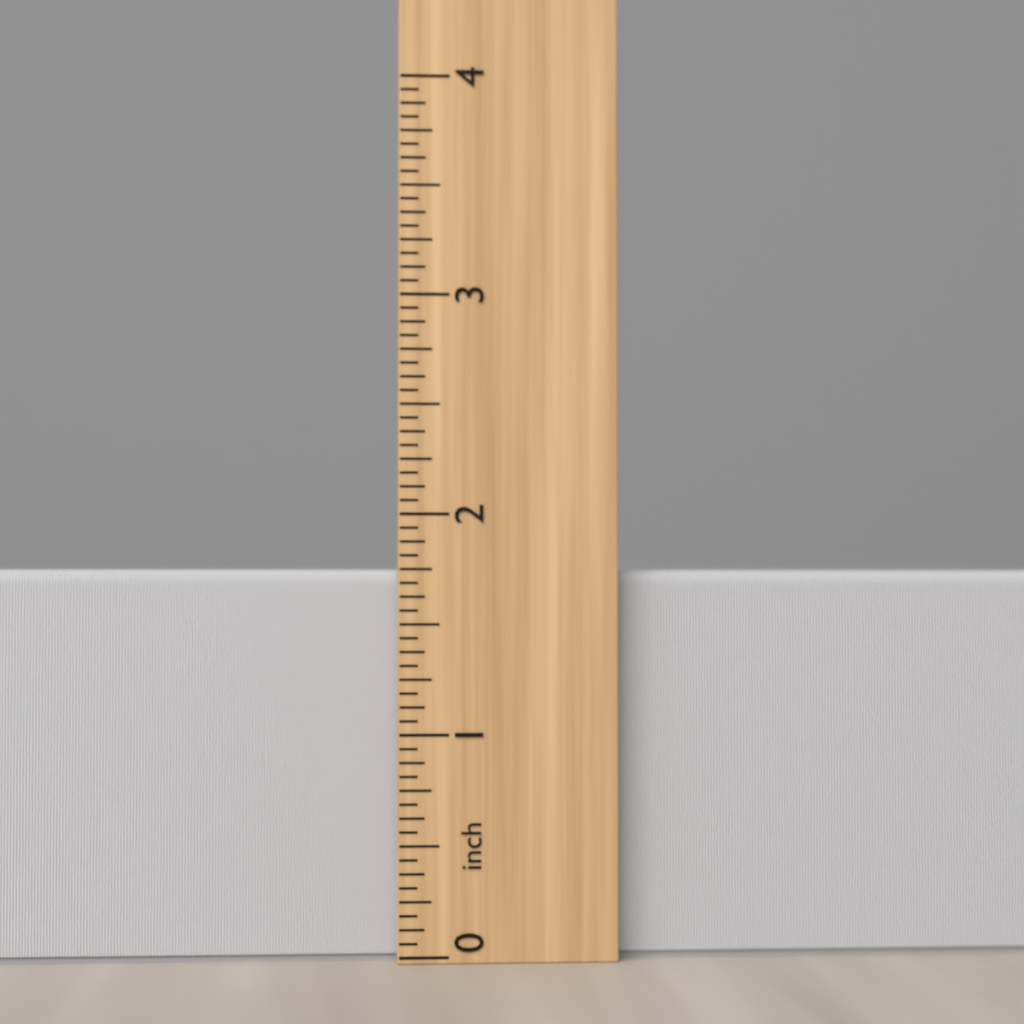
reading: 1.7500 inch
